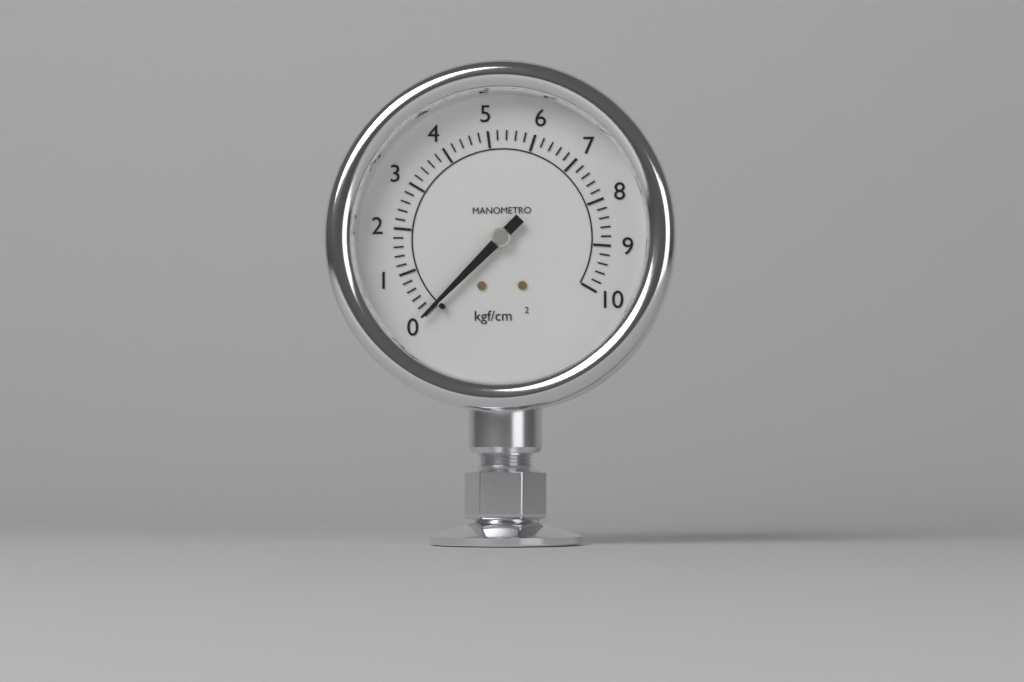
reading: 0.0 kgf/cm²
